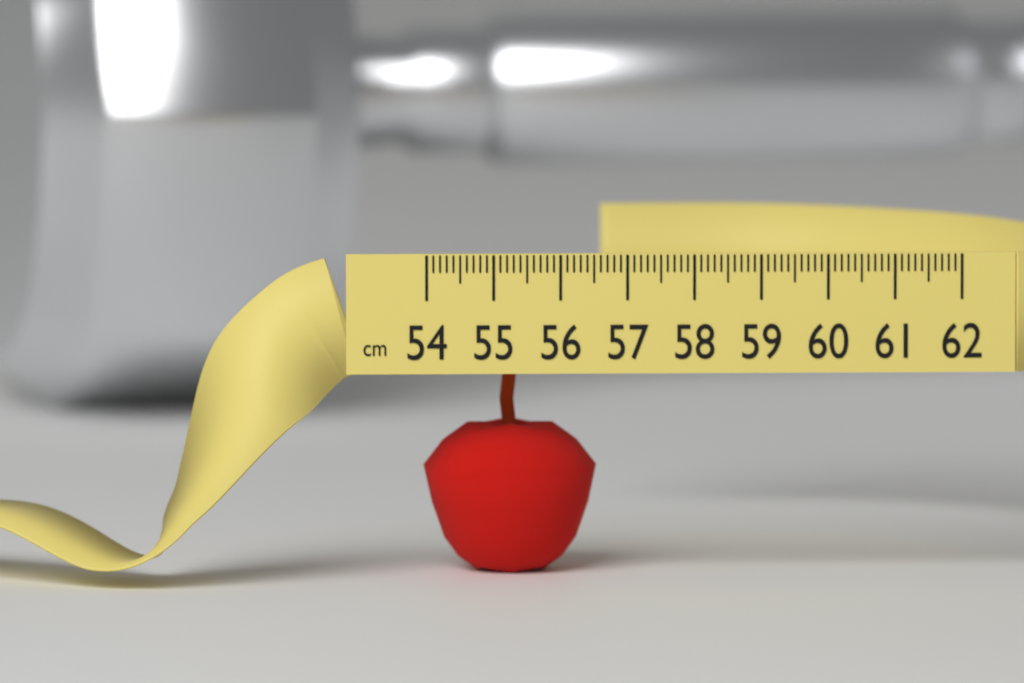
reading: 56.6 cm
